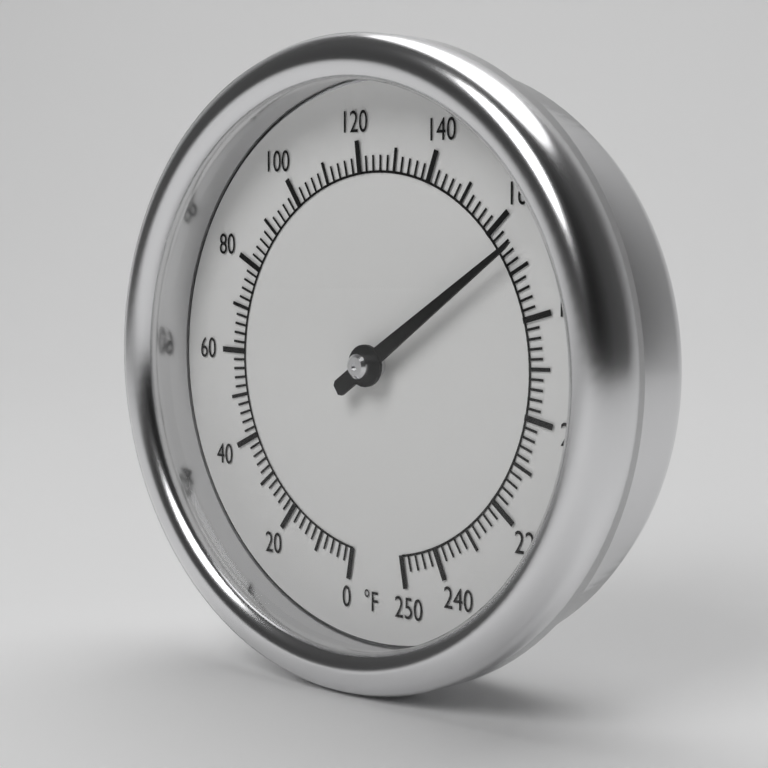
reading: 166 °F
